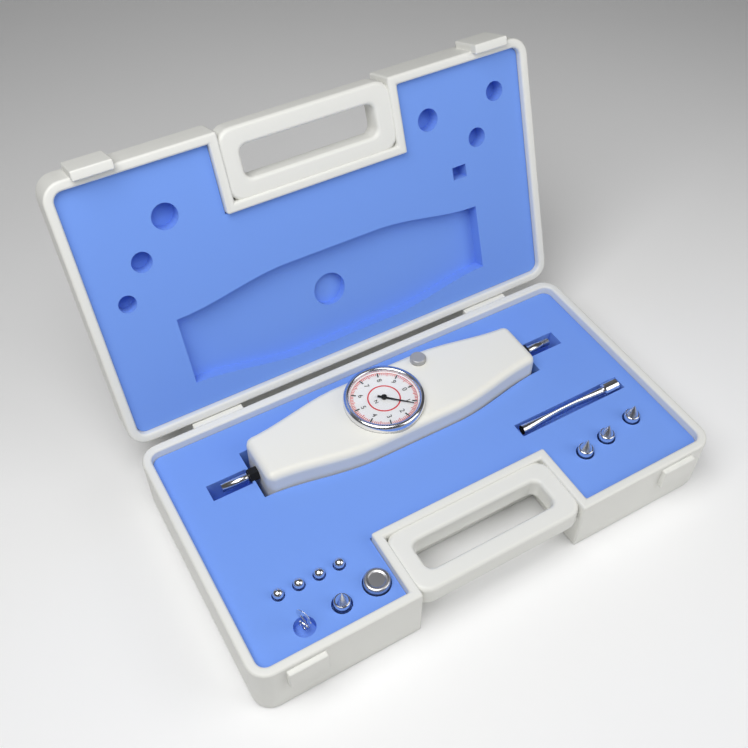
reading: 1.2 N
